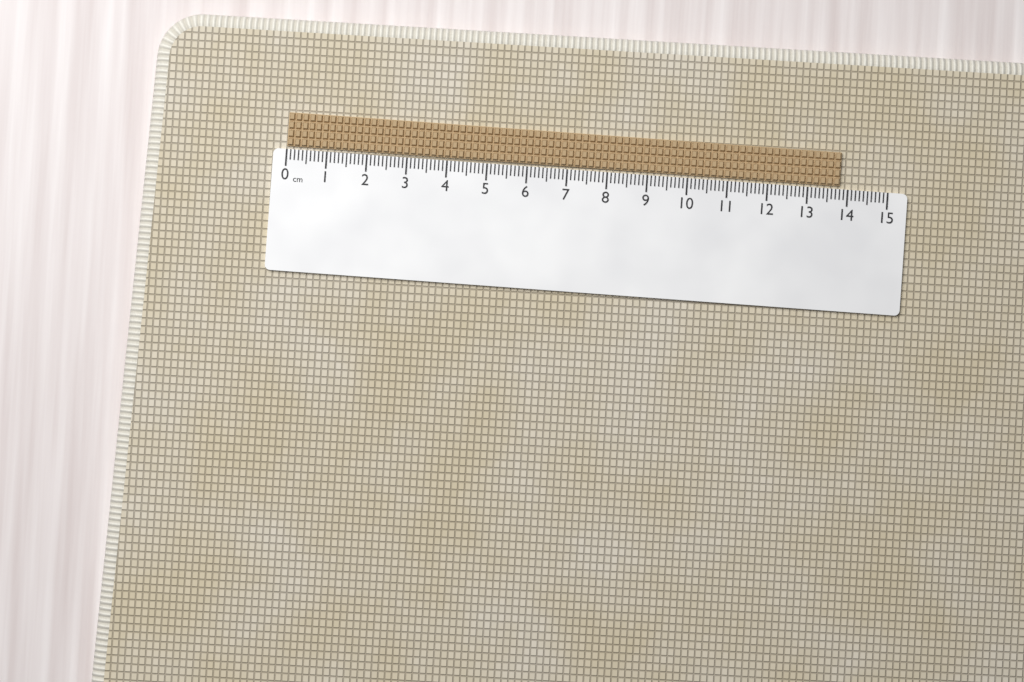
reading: 13.8 cm
